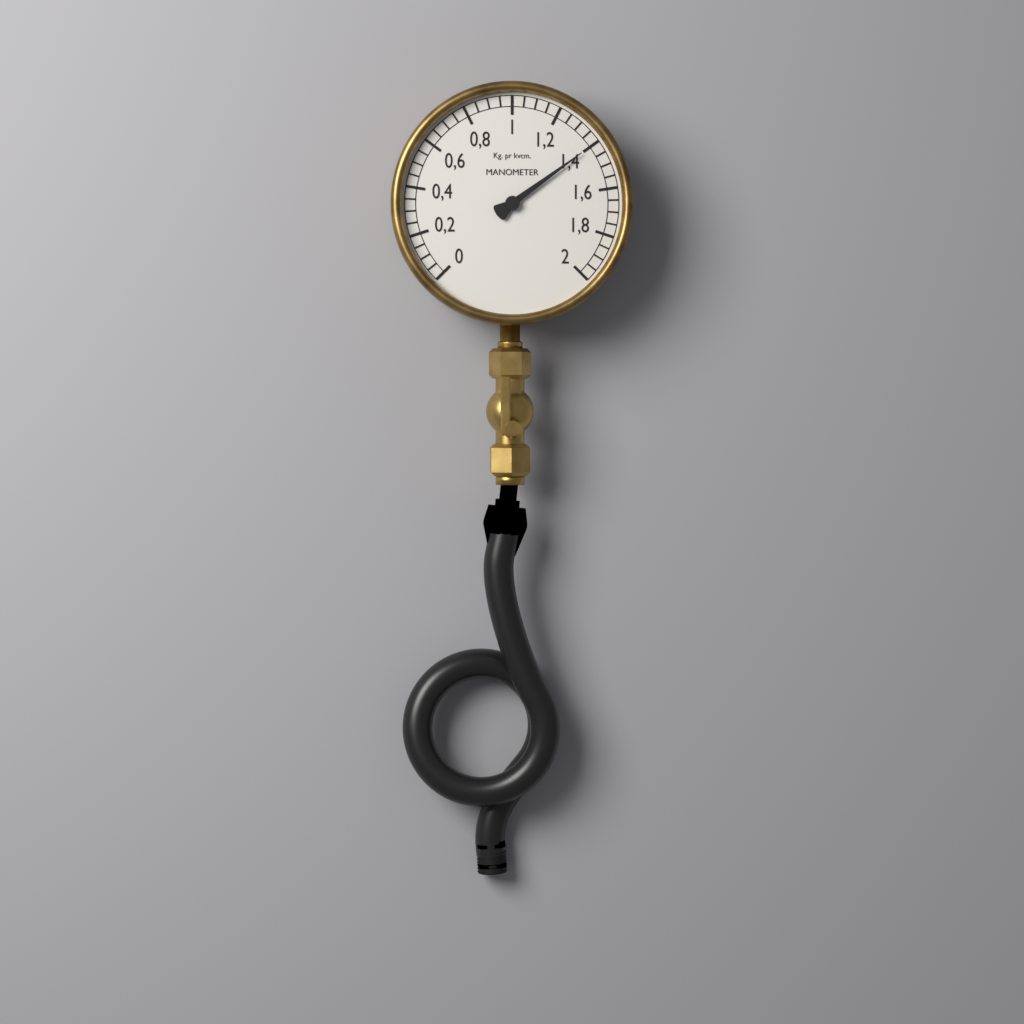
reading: 1.40 kg/cm²
